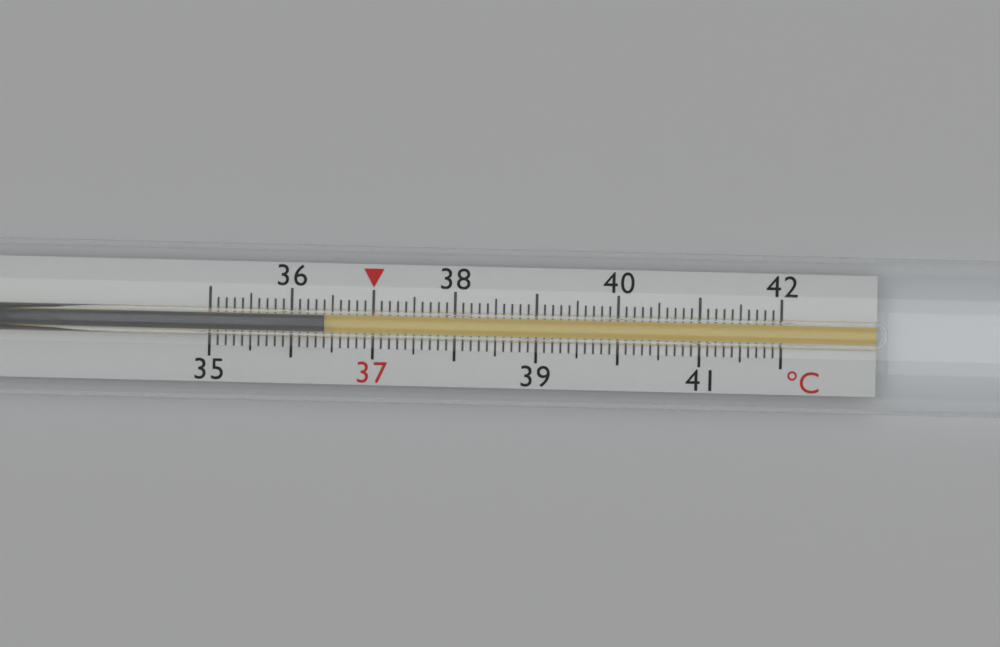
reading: 36.4 °C
